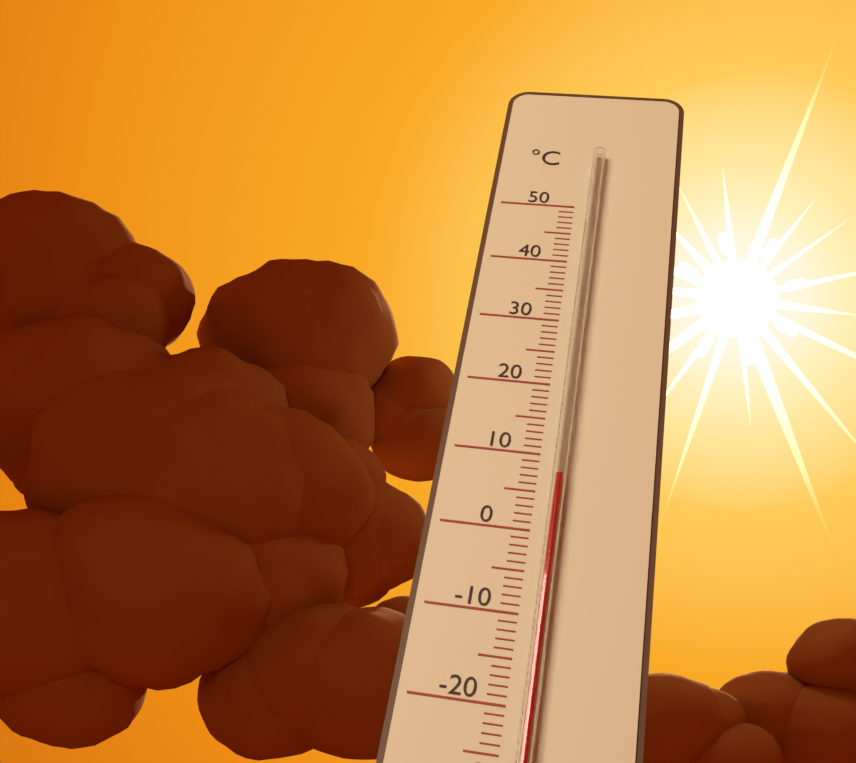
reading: 7 °C
